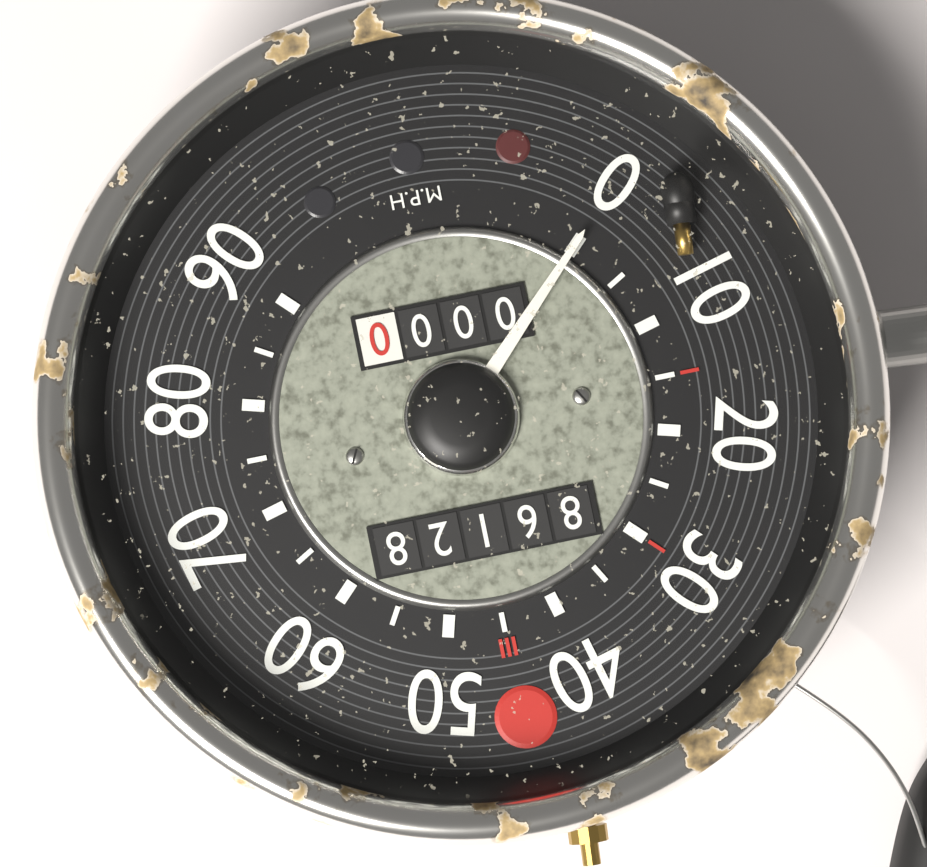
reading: 0 mph
